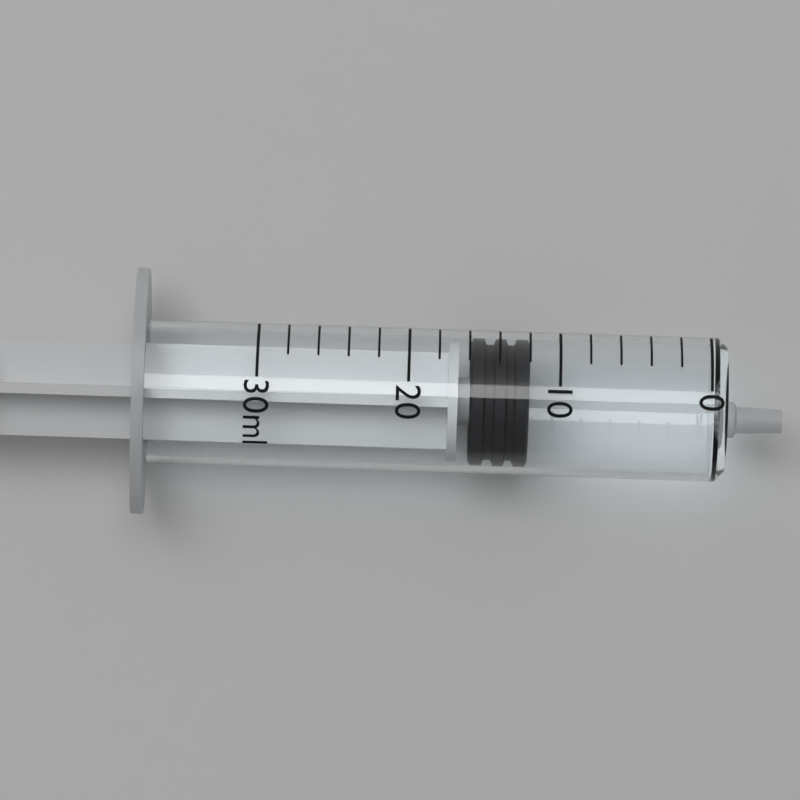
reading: 12 ml
